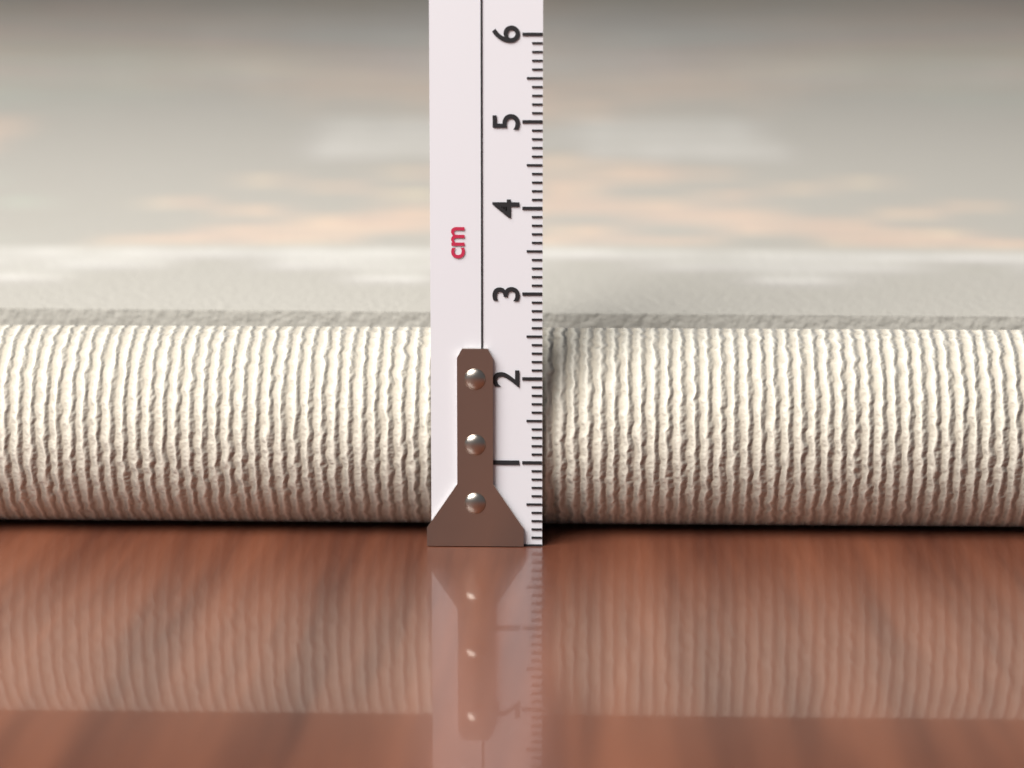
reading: 2.4 cm
